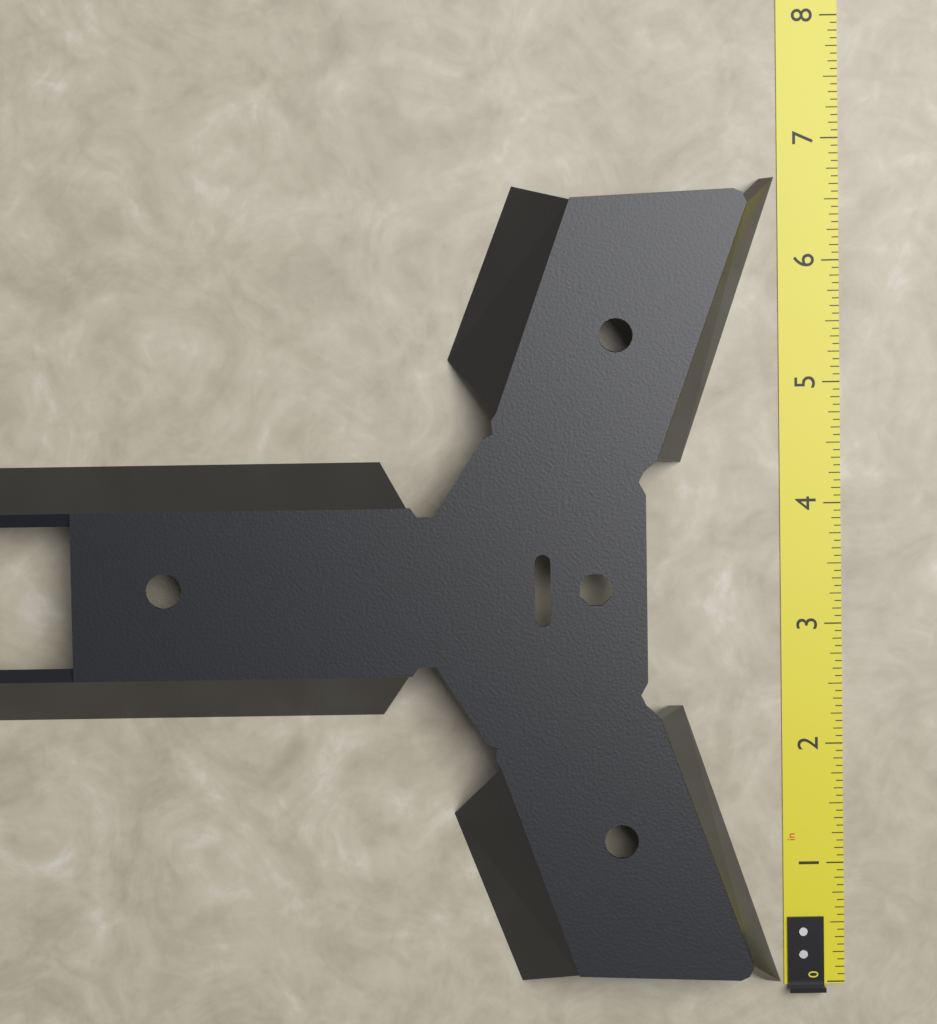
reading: 6.6875 in
